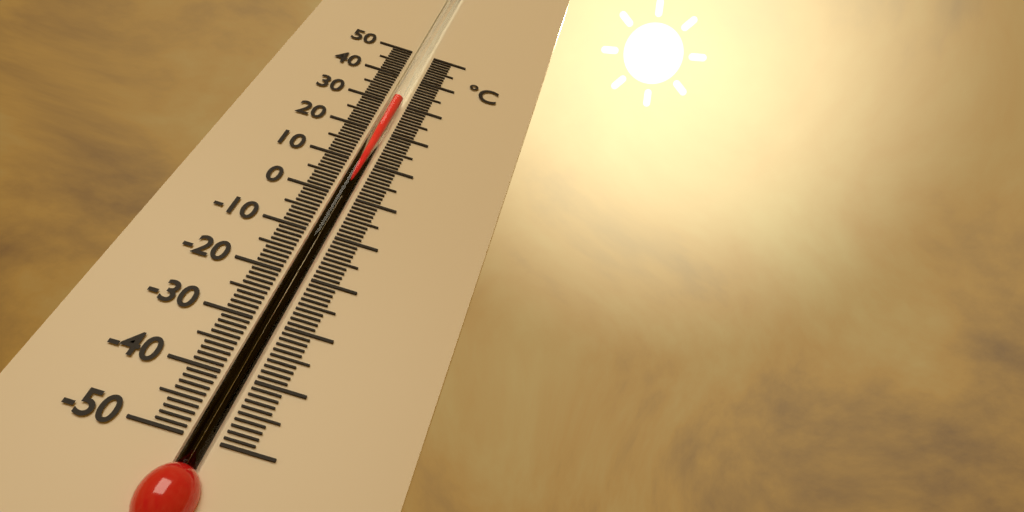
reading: 32 °C
